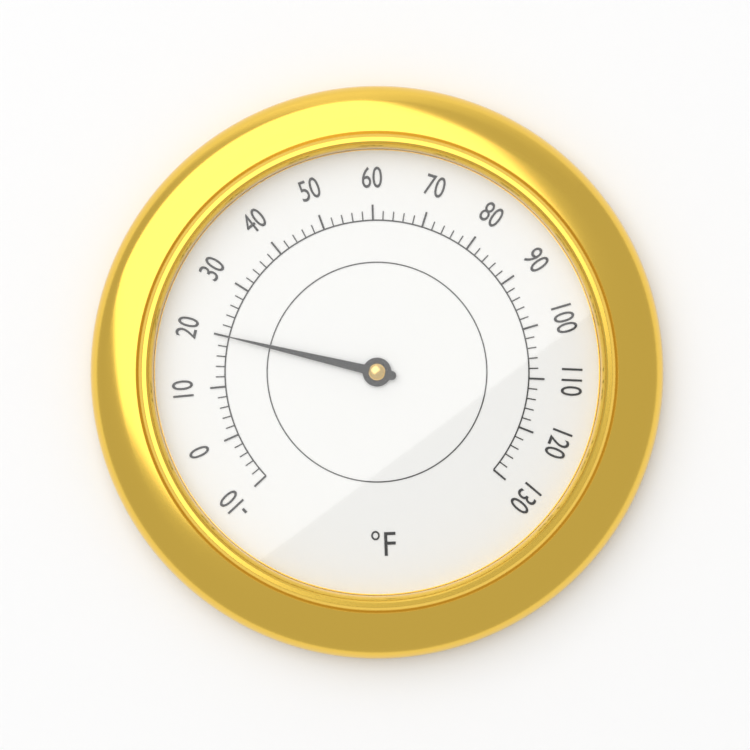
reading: 20 °F
